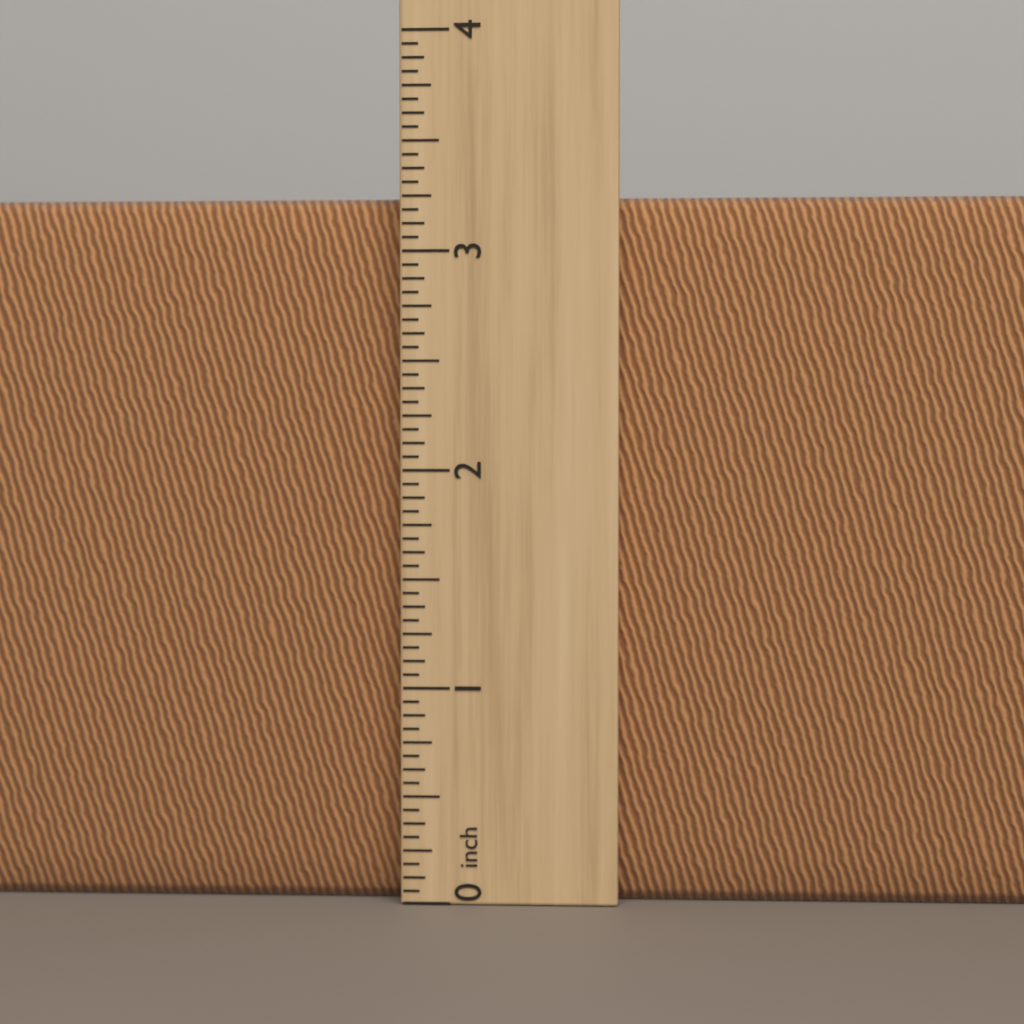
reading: 3.2500 inch
